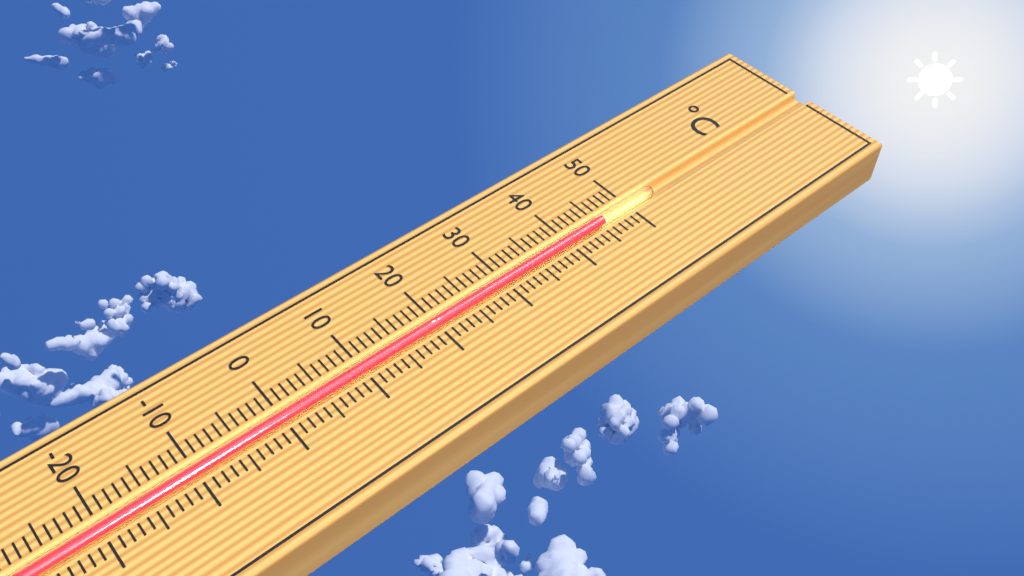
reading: 46 °C
